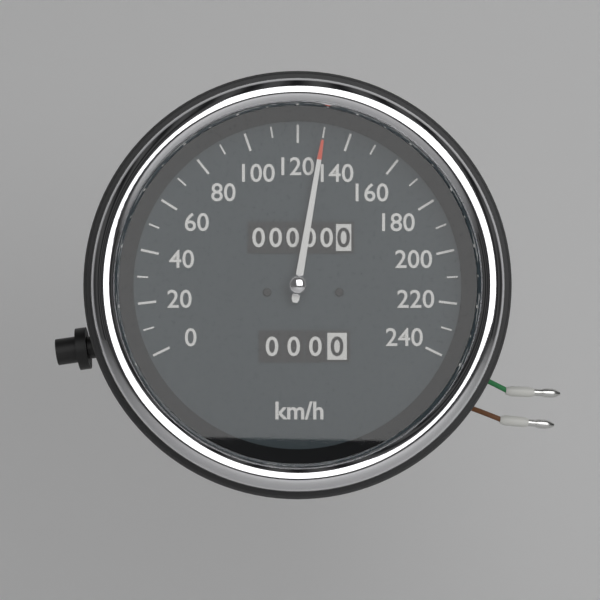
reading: 130 km/h
